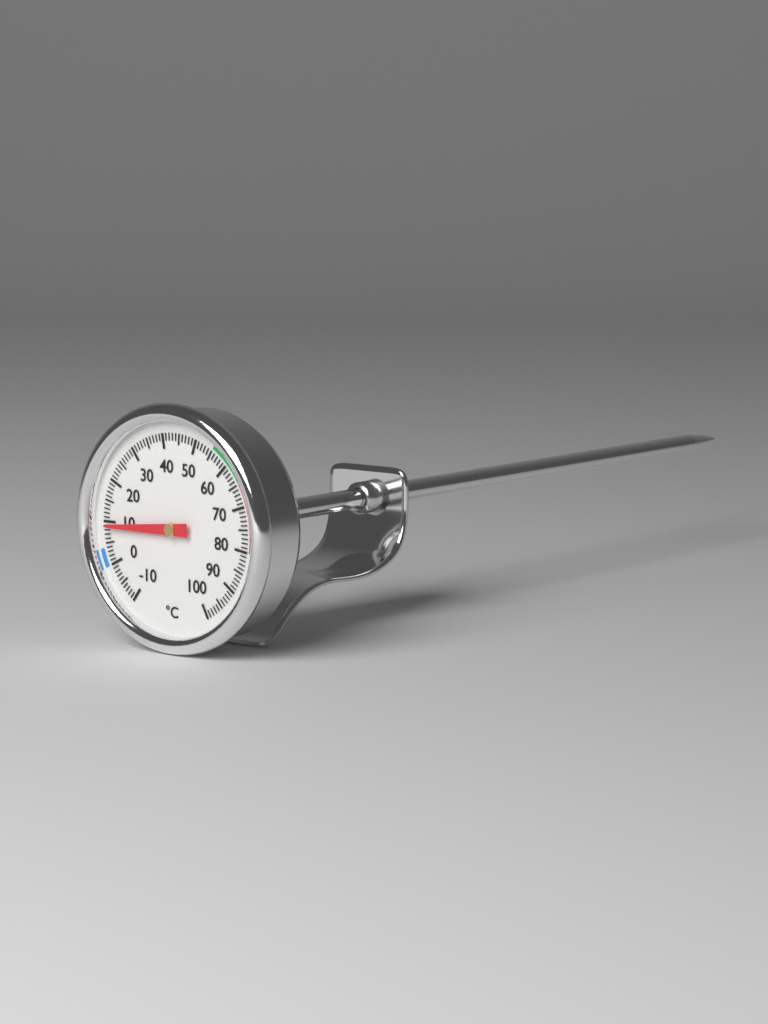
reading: 9 °C
